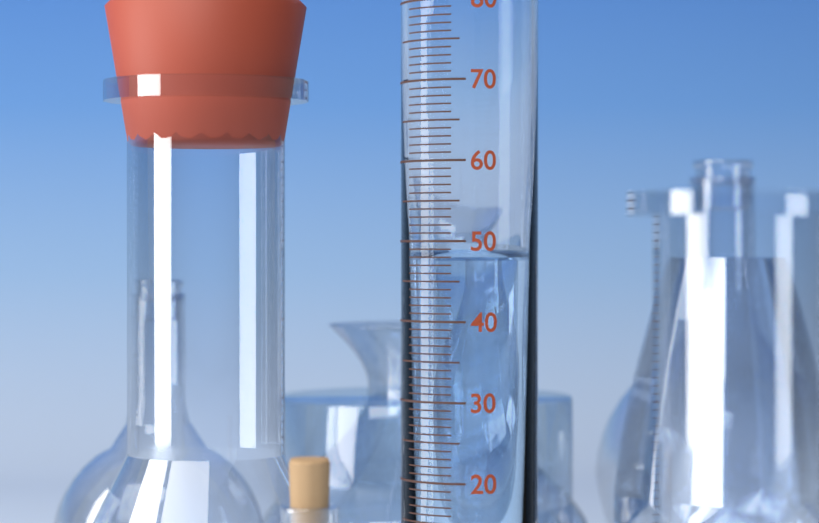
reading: 48 ml
